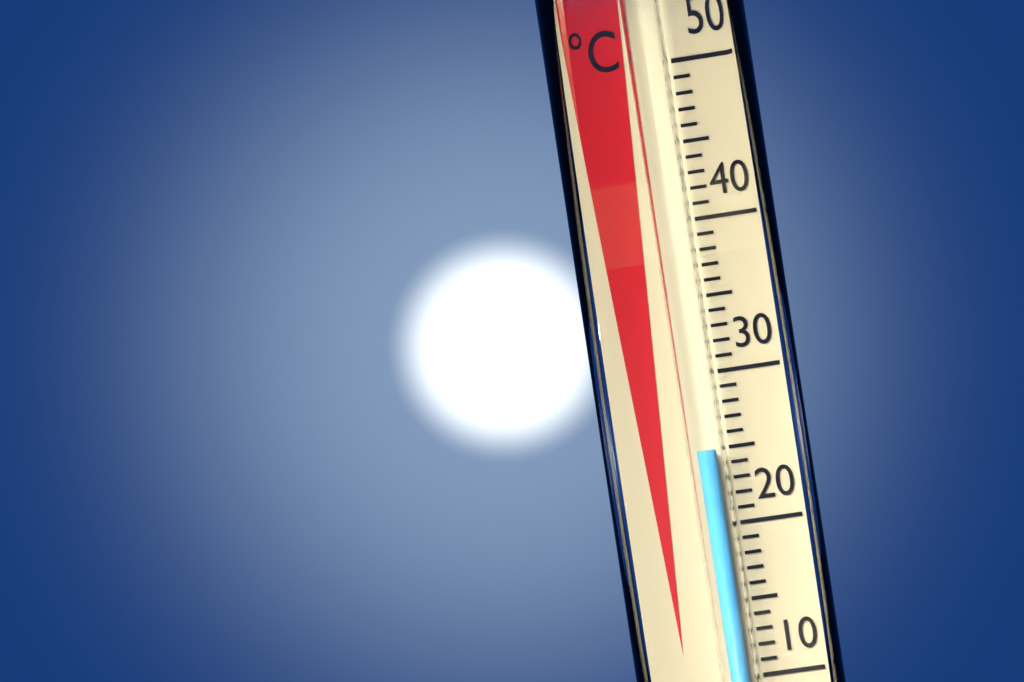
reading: 25 °C
